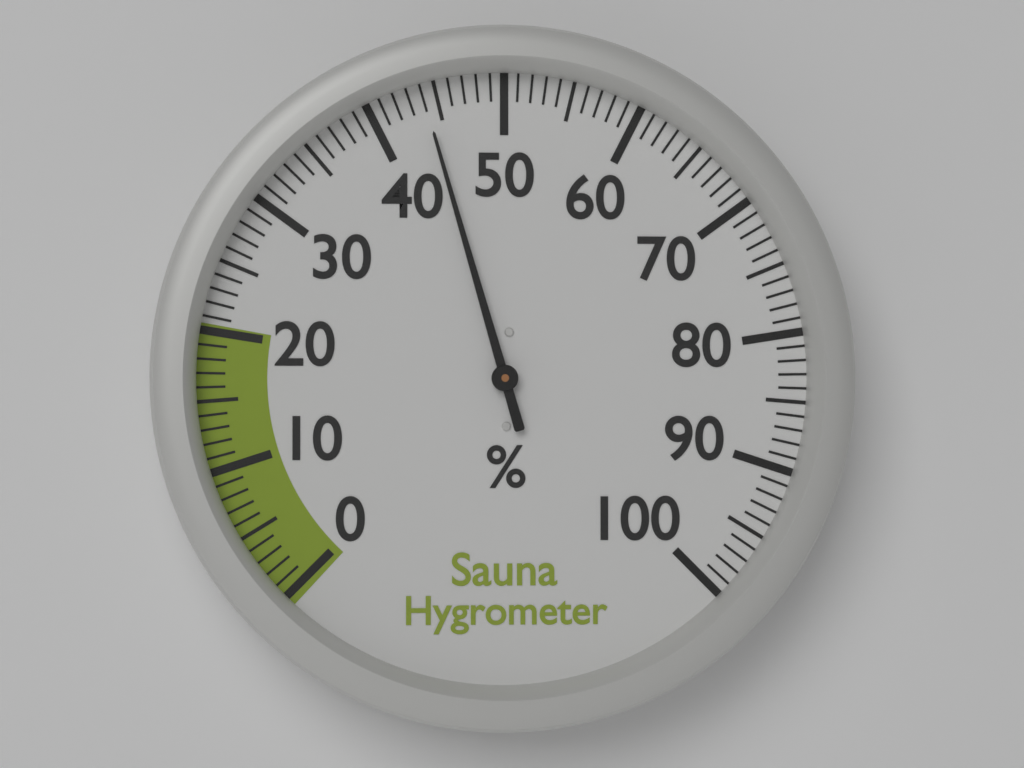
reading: 44 %
